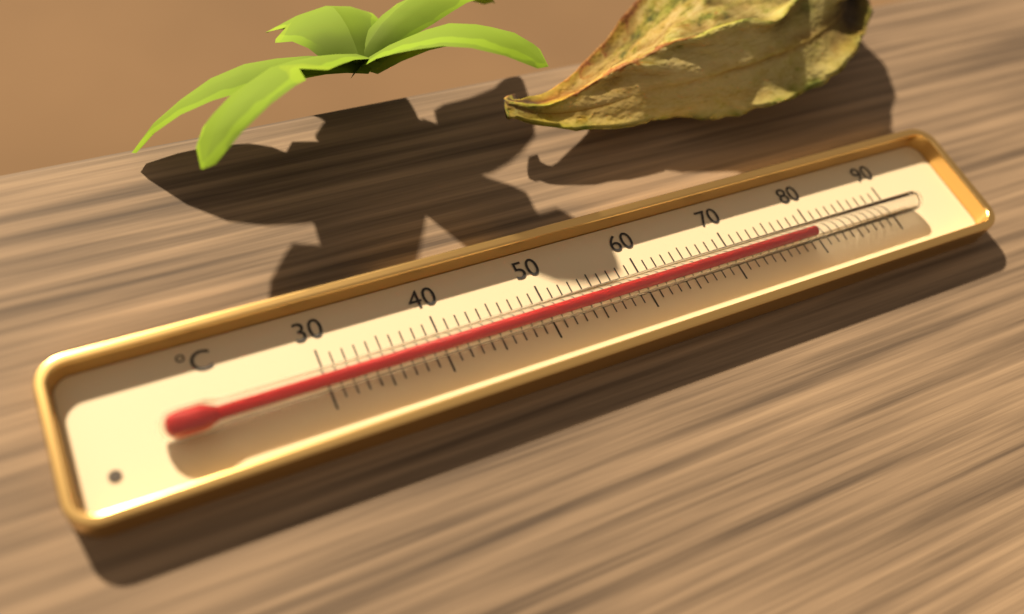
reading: 79 °C
